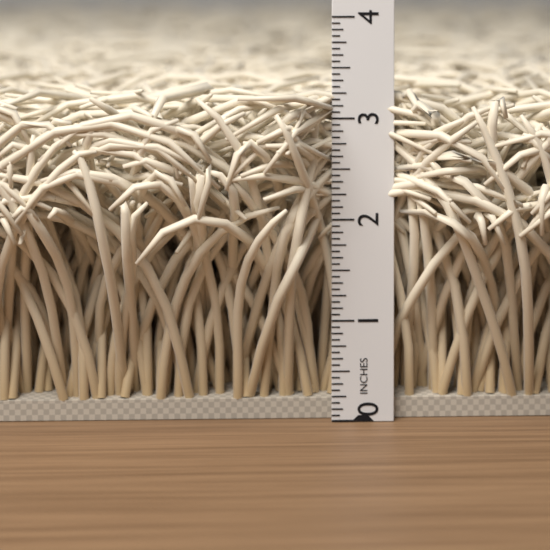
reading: 3.3125 in
